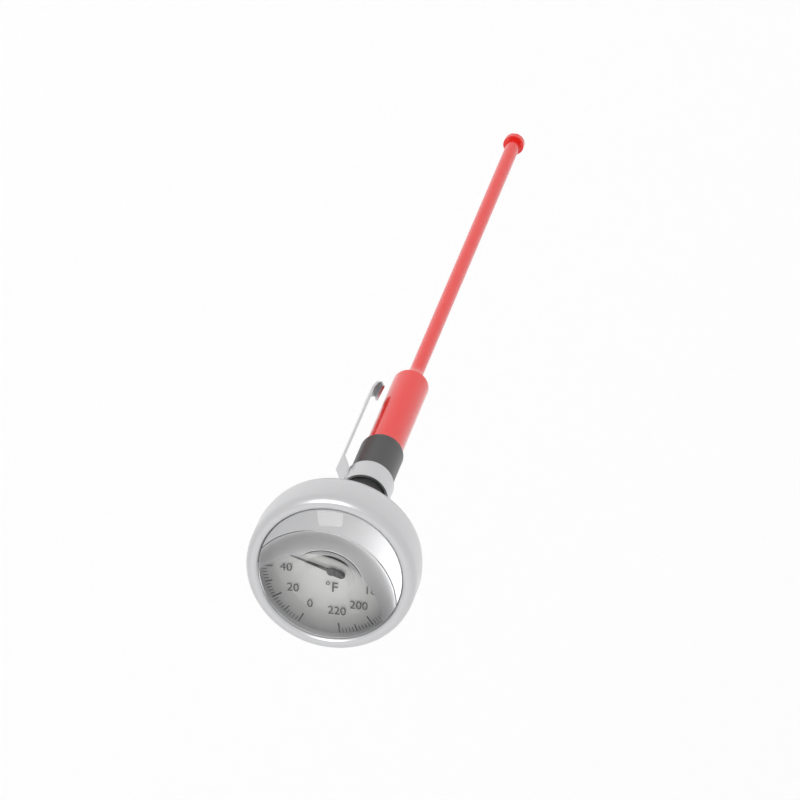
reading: 54 °F
